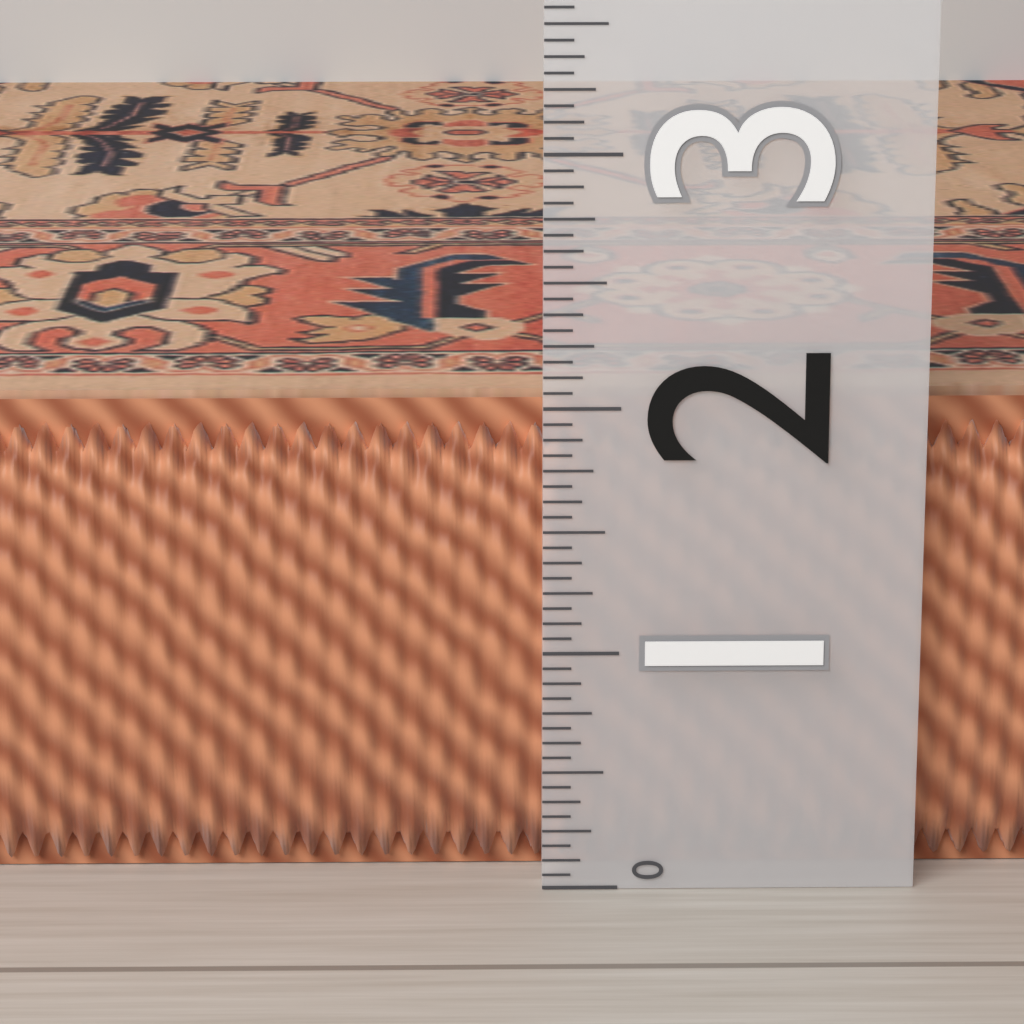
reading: 2.0000 (no unit)
